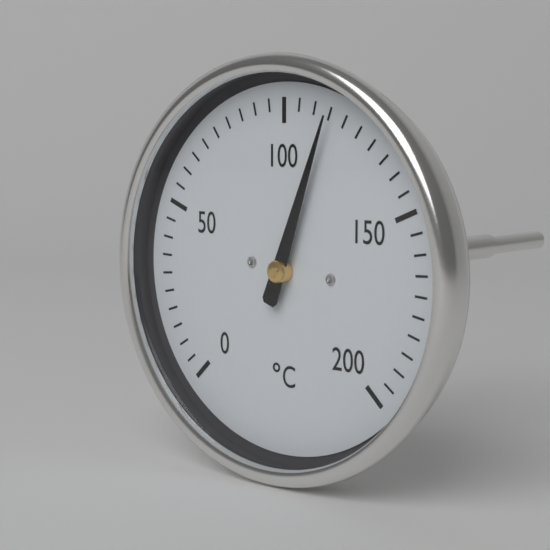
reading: 115 °C
